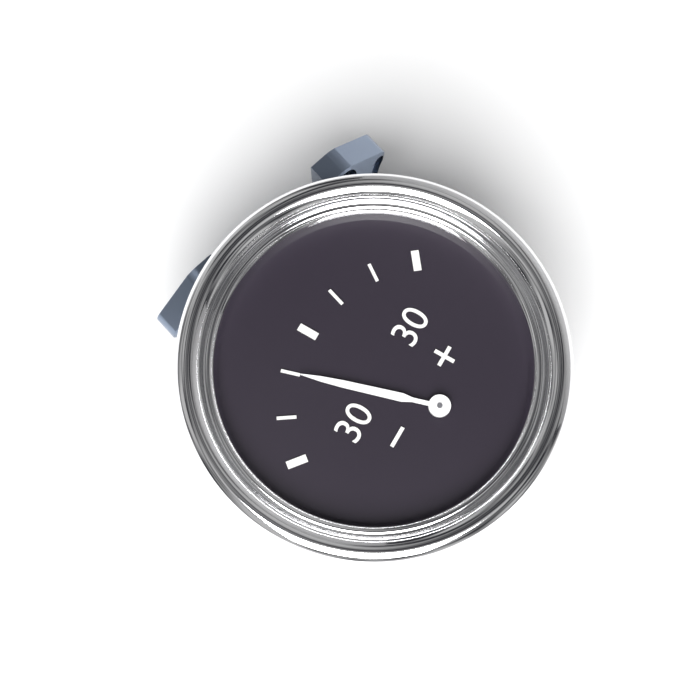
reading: -10 (no unit)
